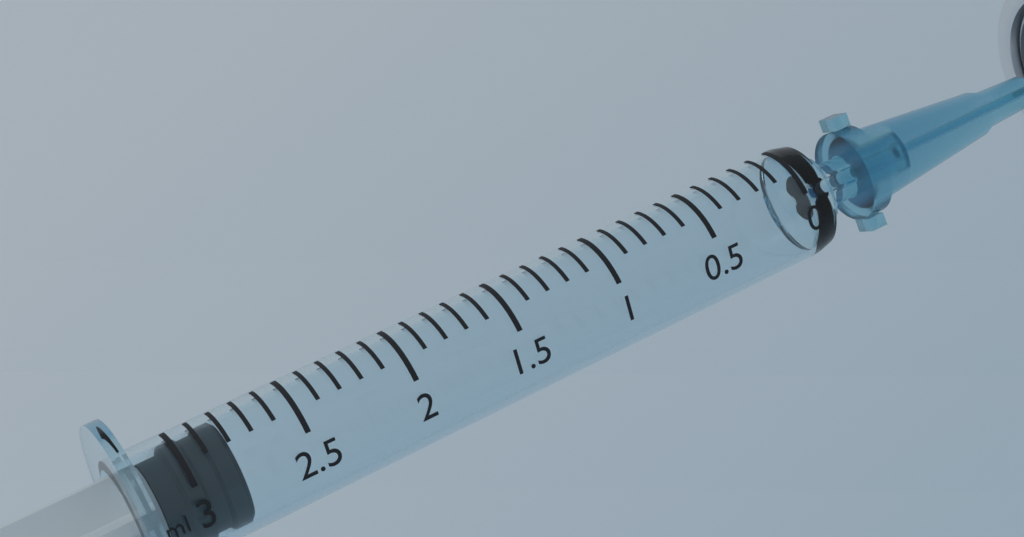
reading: 2.8 ml
